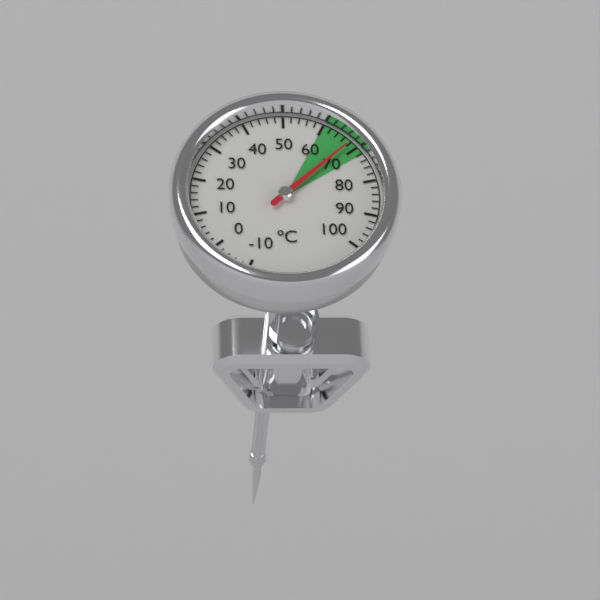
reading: 68 °C
